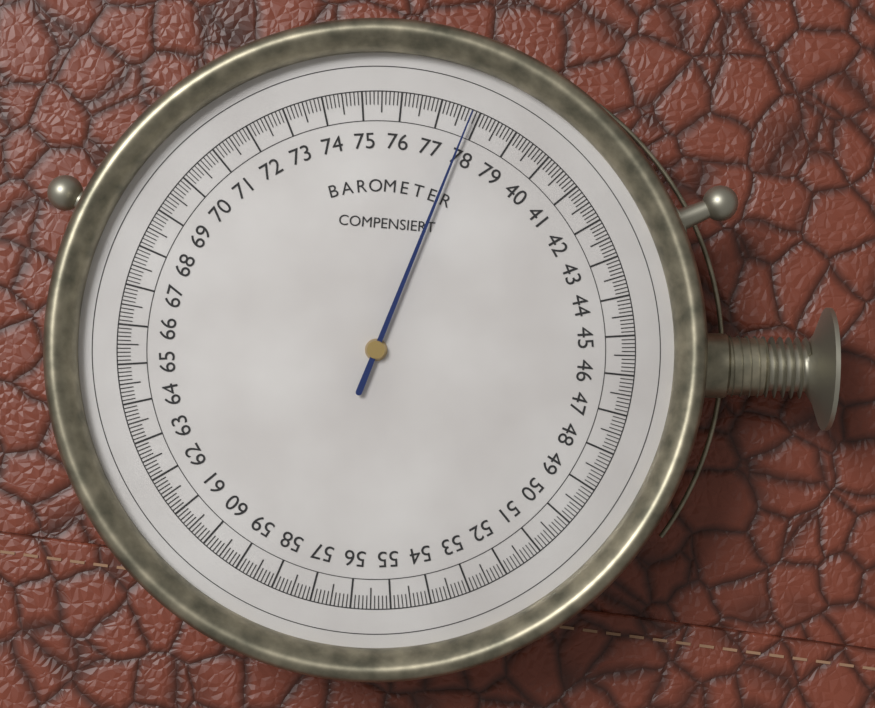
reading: 77.8 (no unit)
